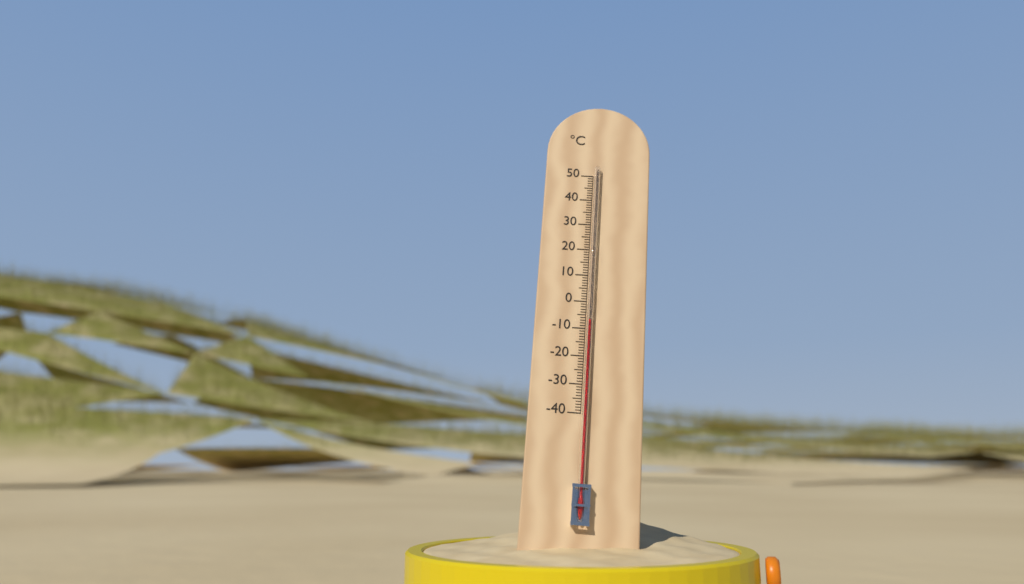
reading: -7 °C
